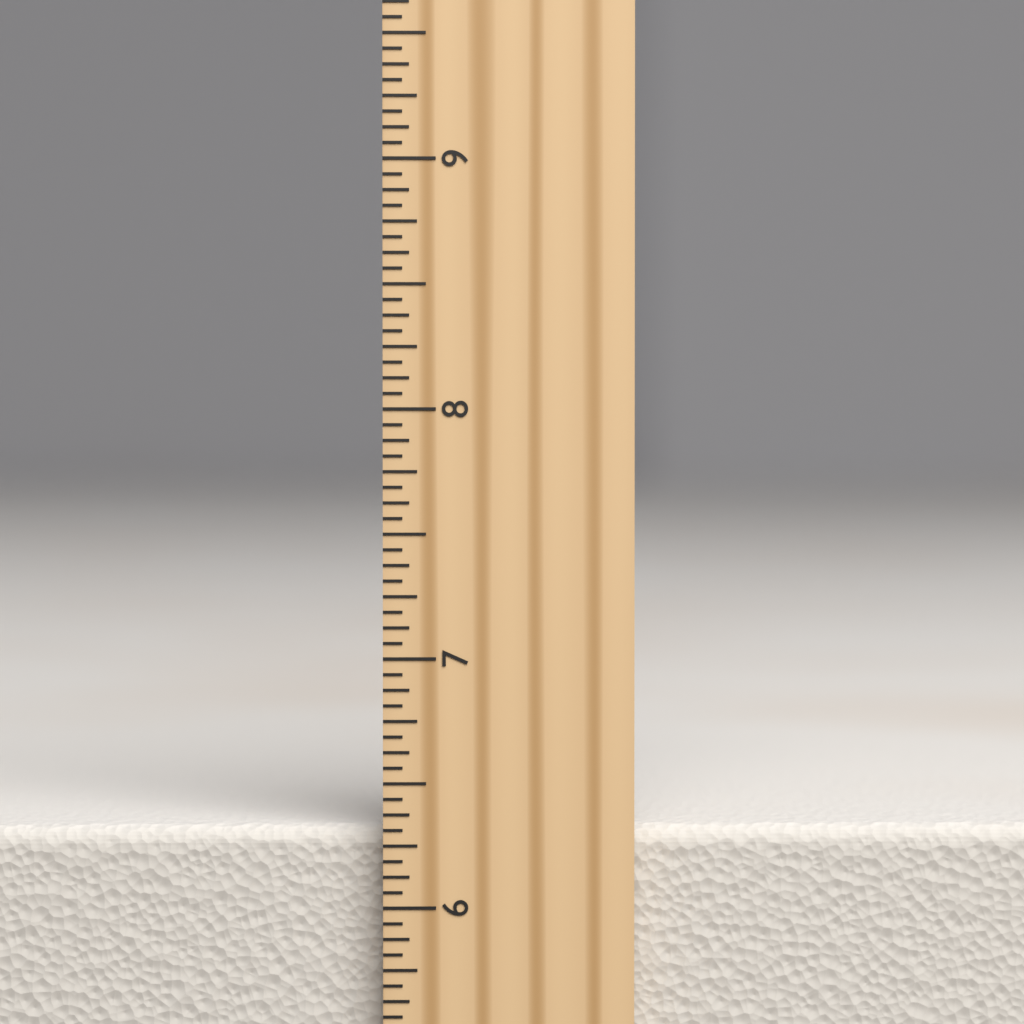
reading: 6.3125 inch
